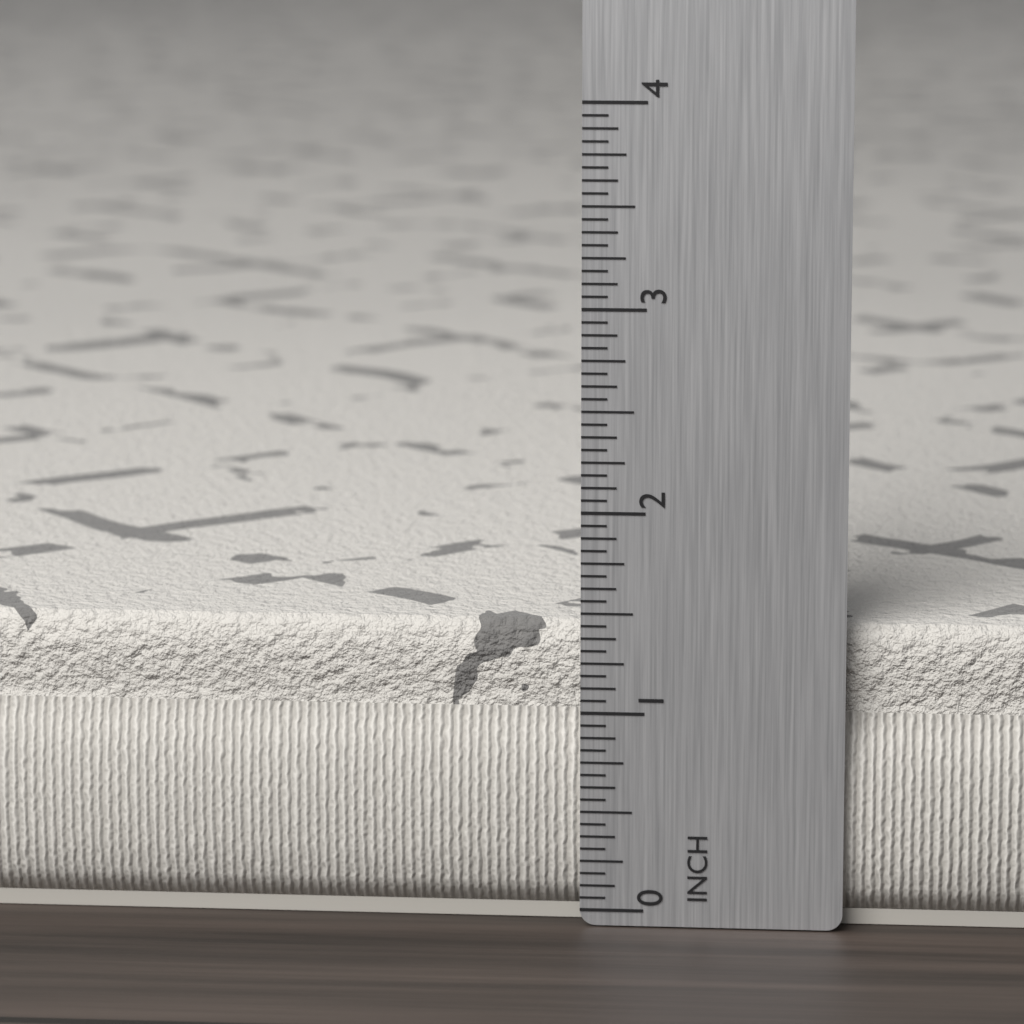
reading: 1.4375 in
